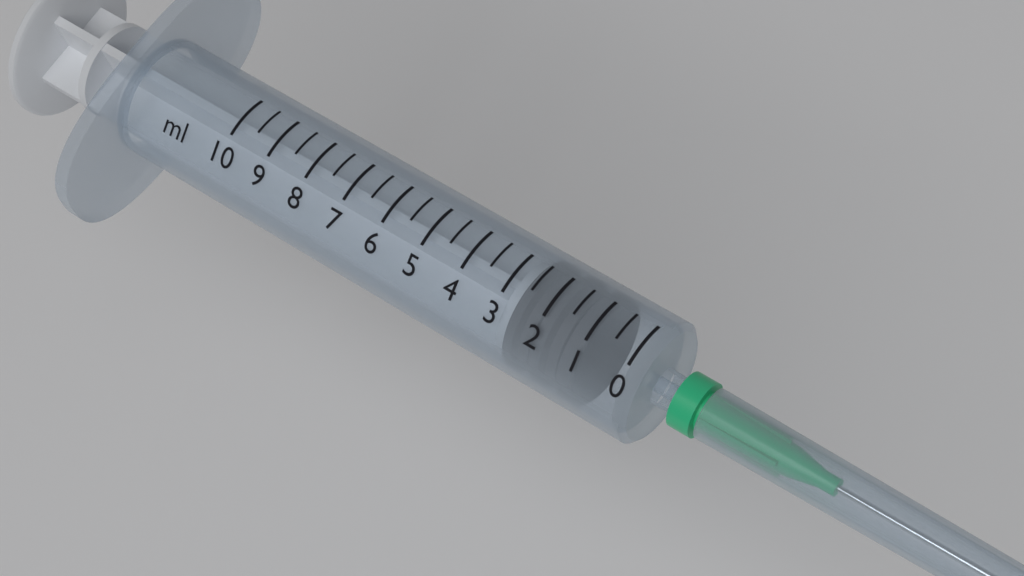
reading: 1.0 ml
